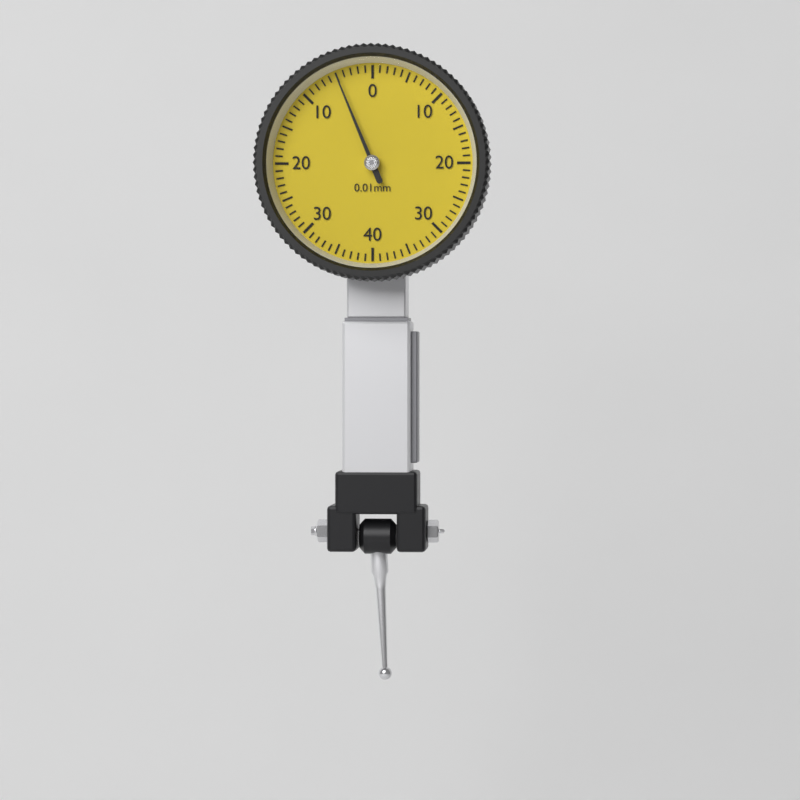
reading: 0.05 mm
